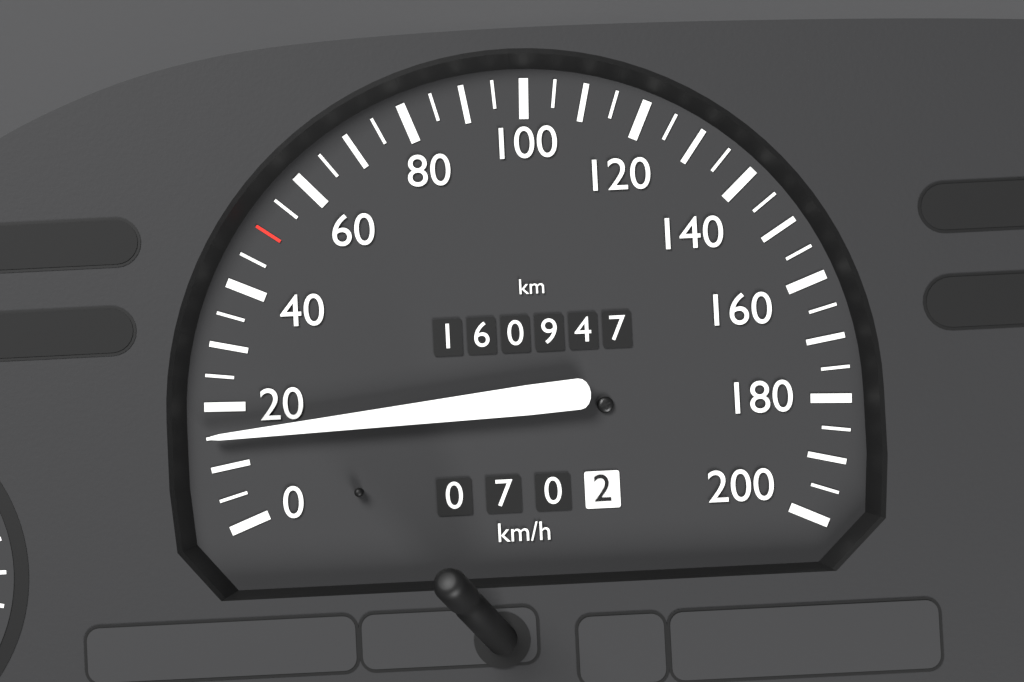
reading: 15 km/h
